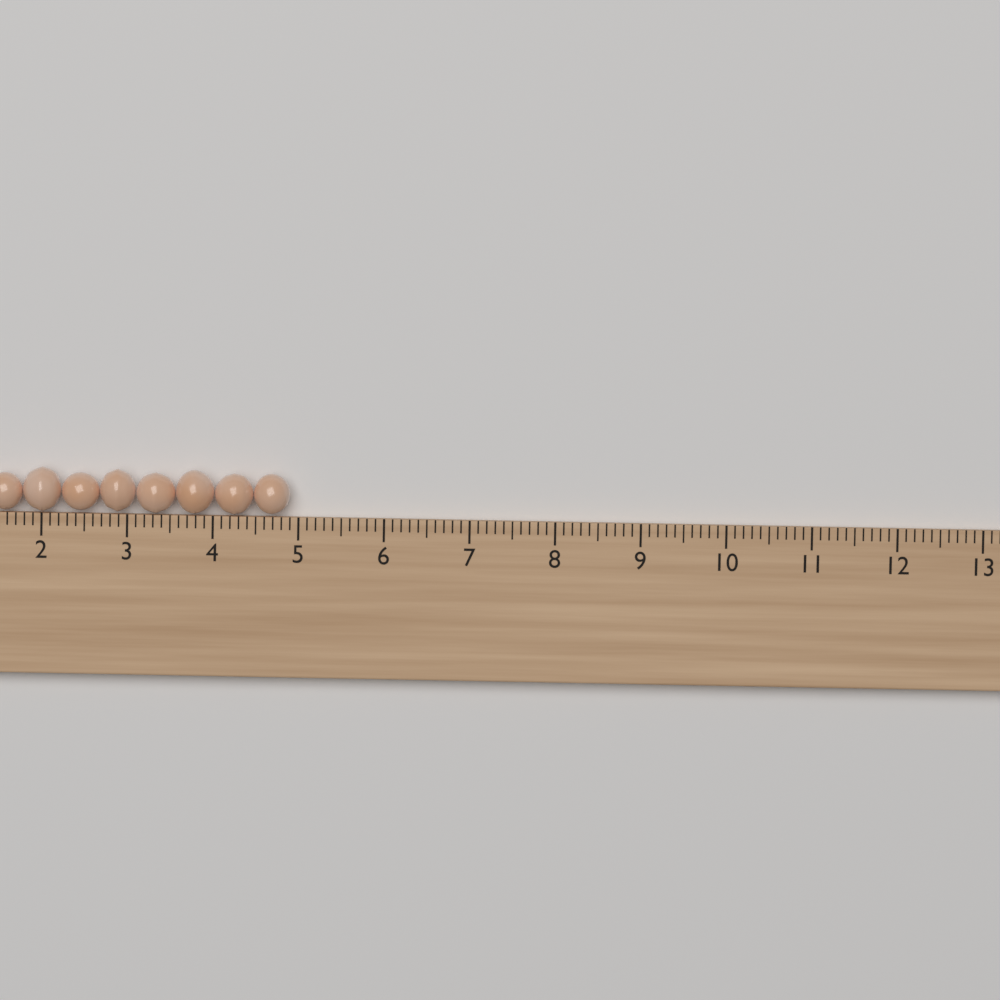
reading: 4.9 cm
